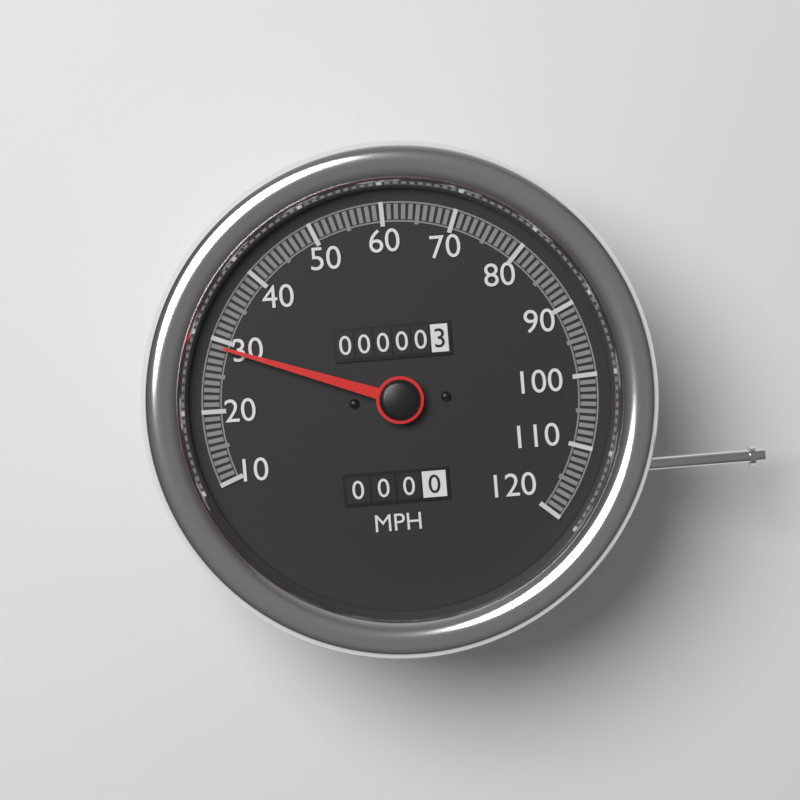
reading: 29 MPH
